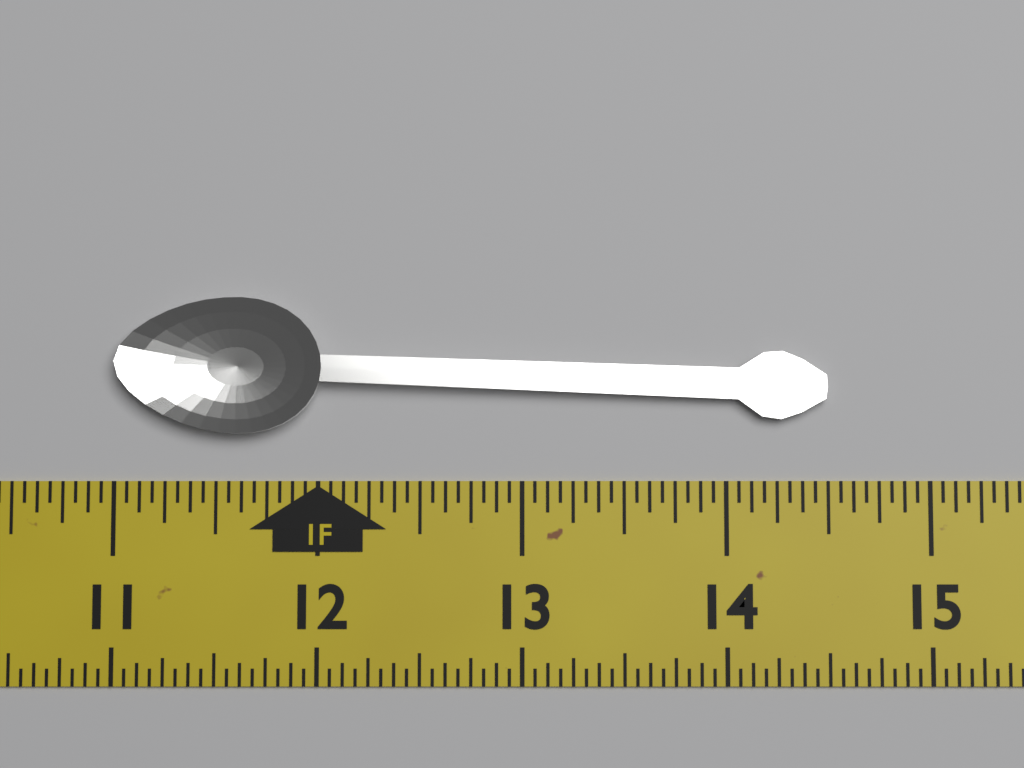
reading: 14.5000 in
